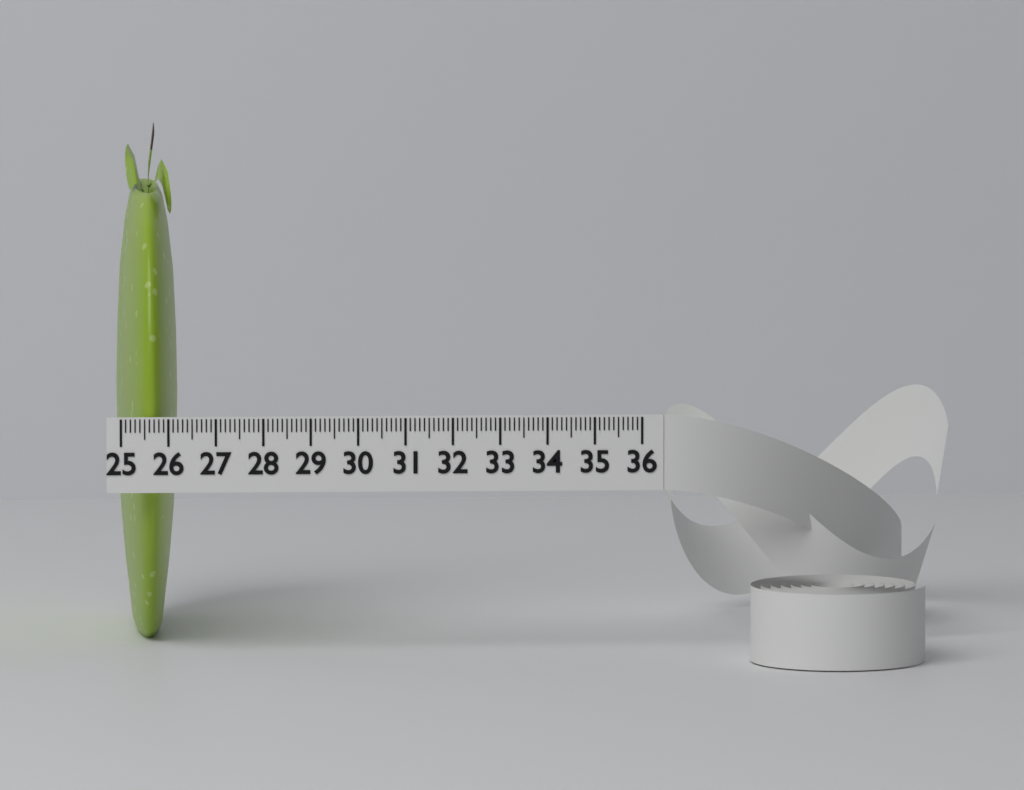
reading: 26.3 (no unit)
